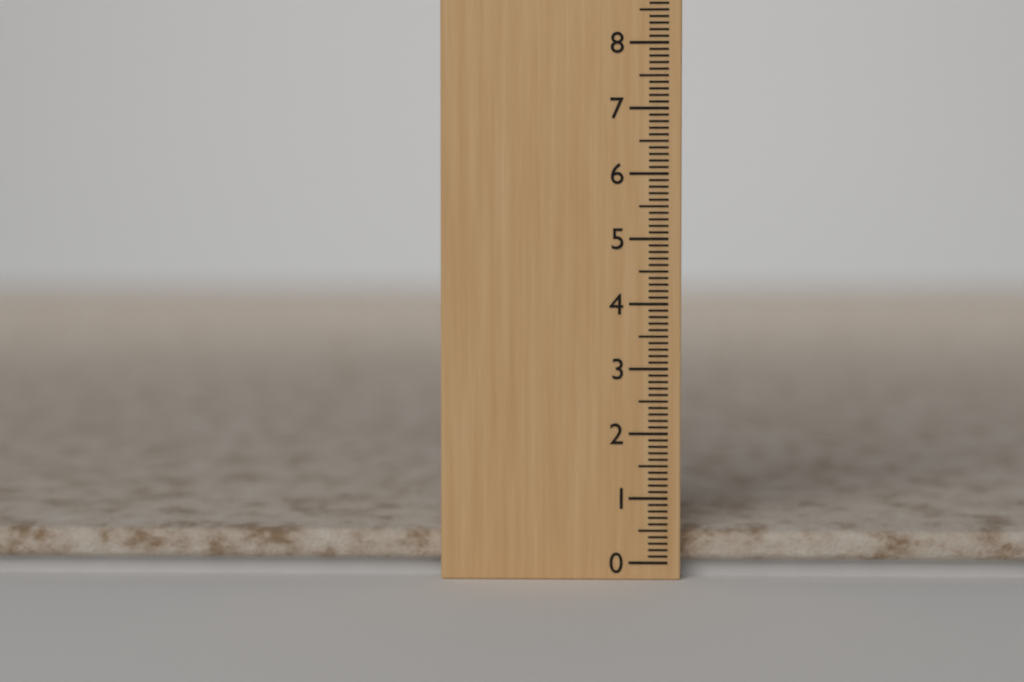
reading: 0.5 (no unit)
